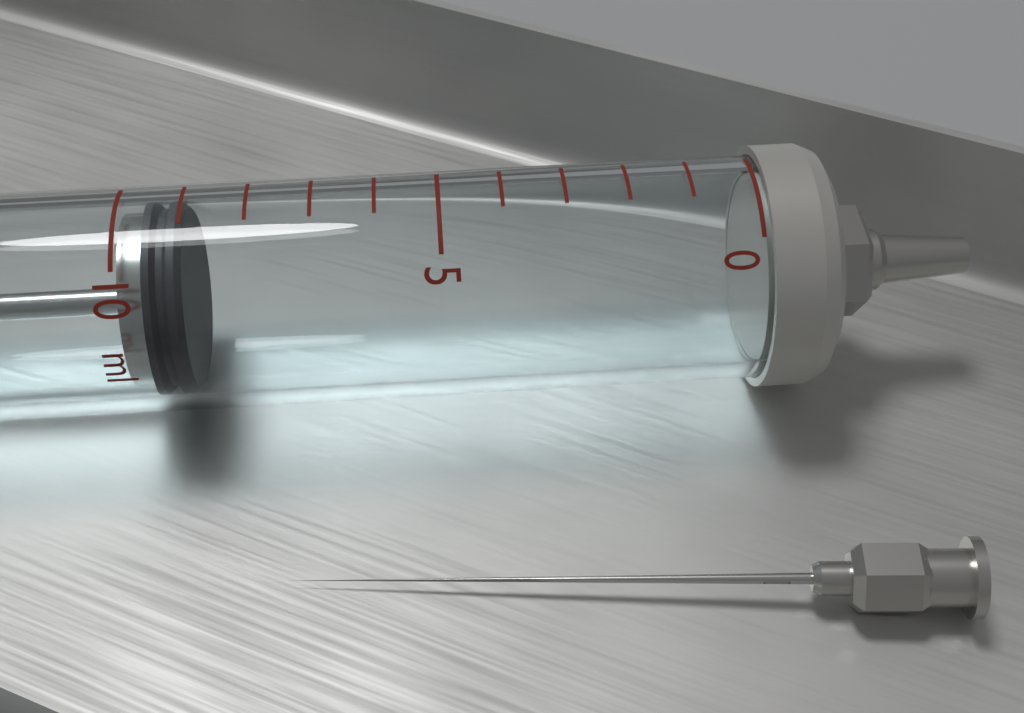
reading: 9 ml
